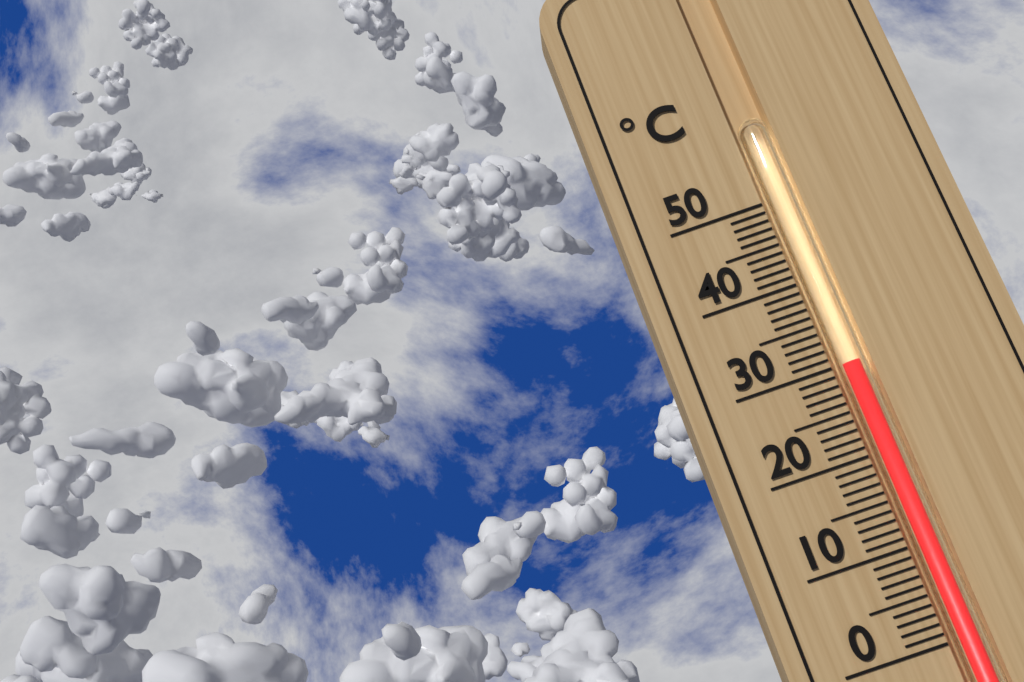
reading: 30 °C
